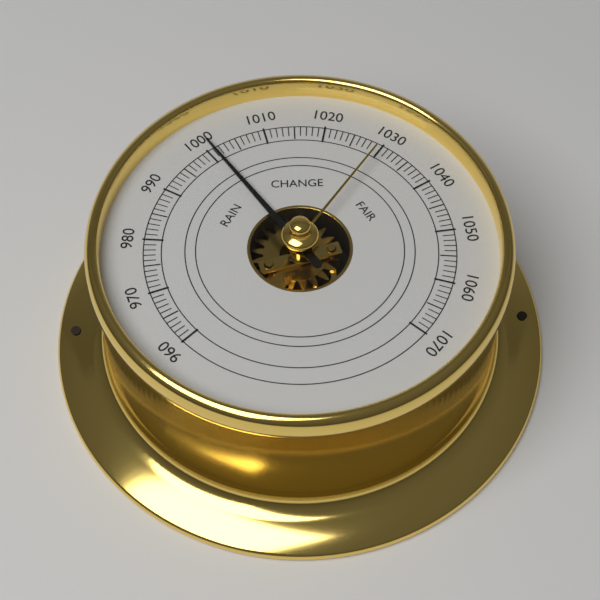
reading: 1001 (no unit)
